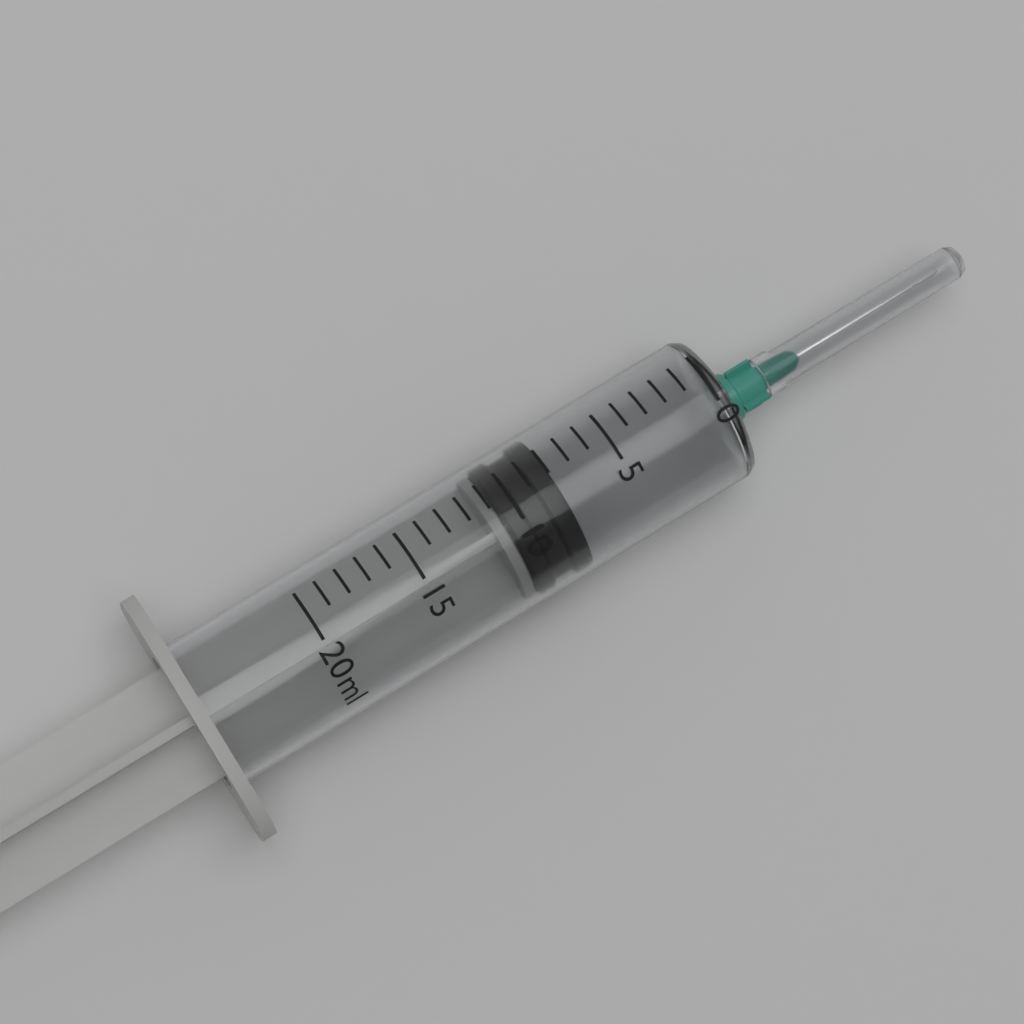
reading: 8 ml
